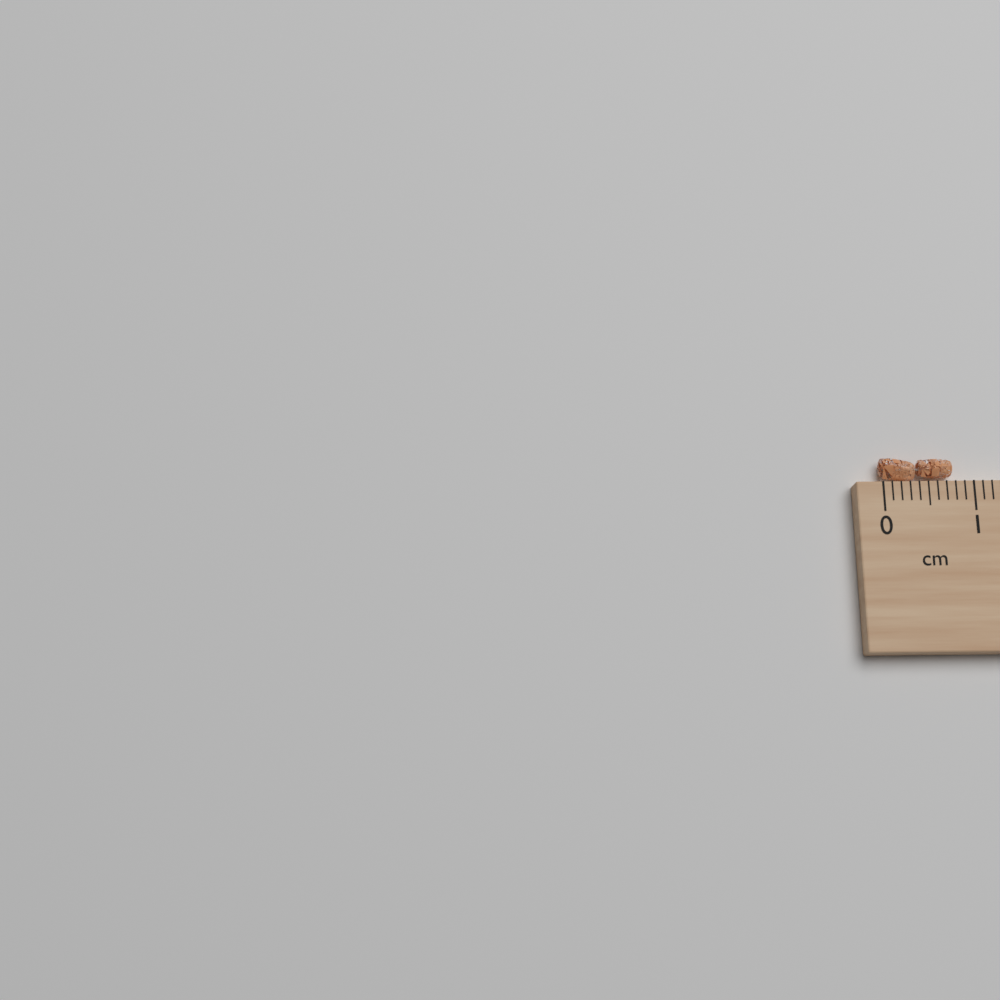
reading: 0.8 cm
